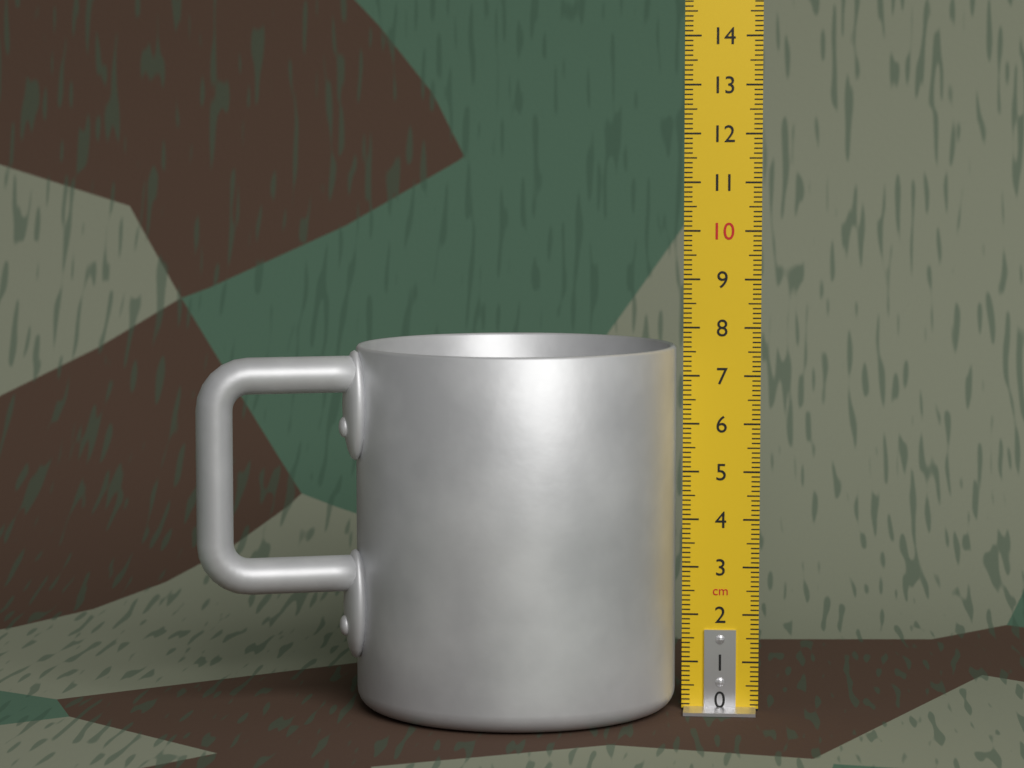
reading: 7.6 cm
